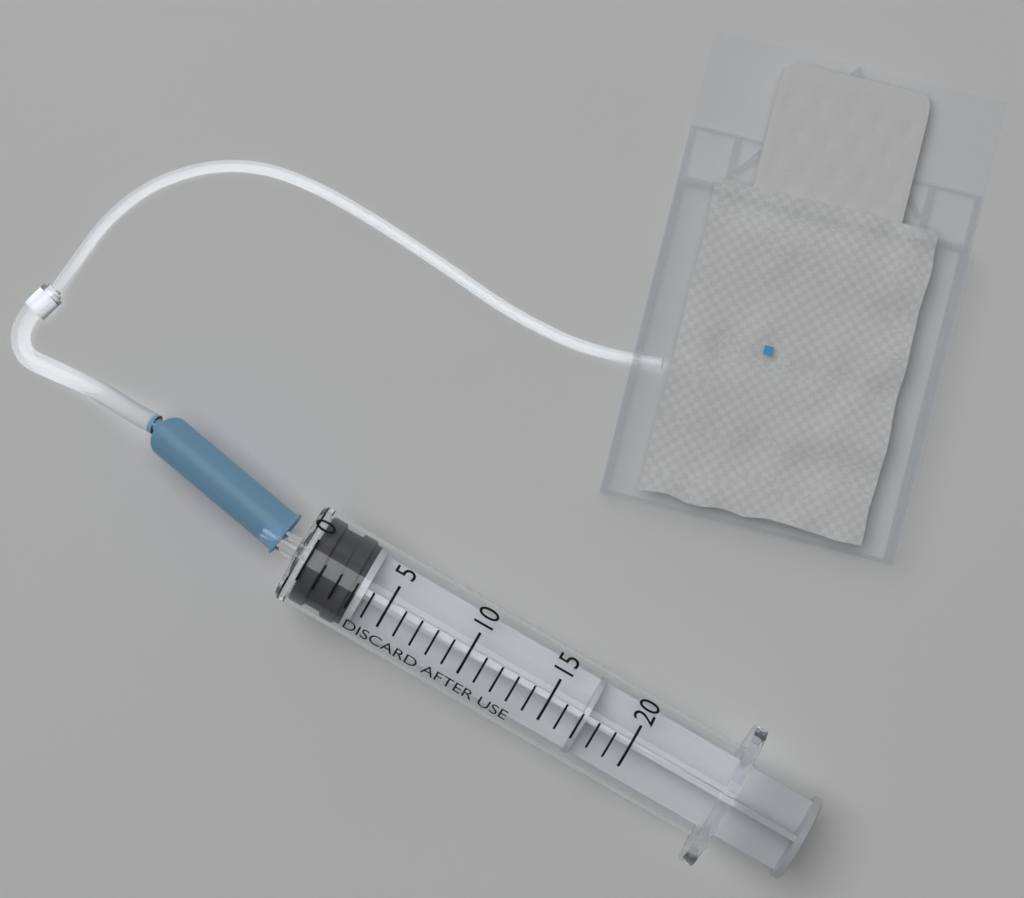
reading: 0 (no unit)
